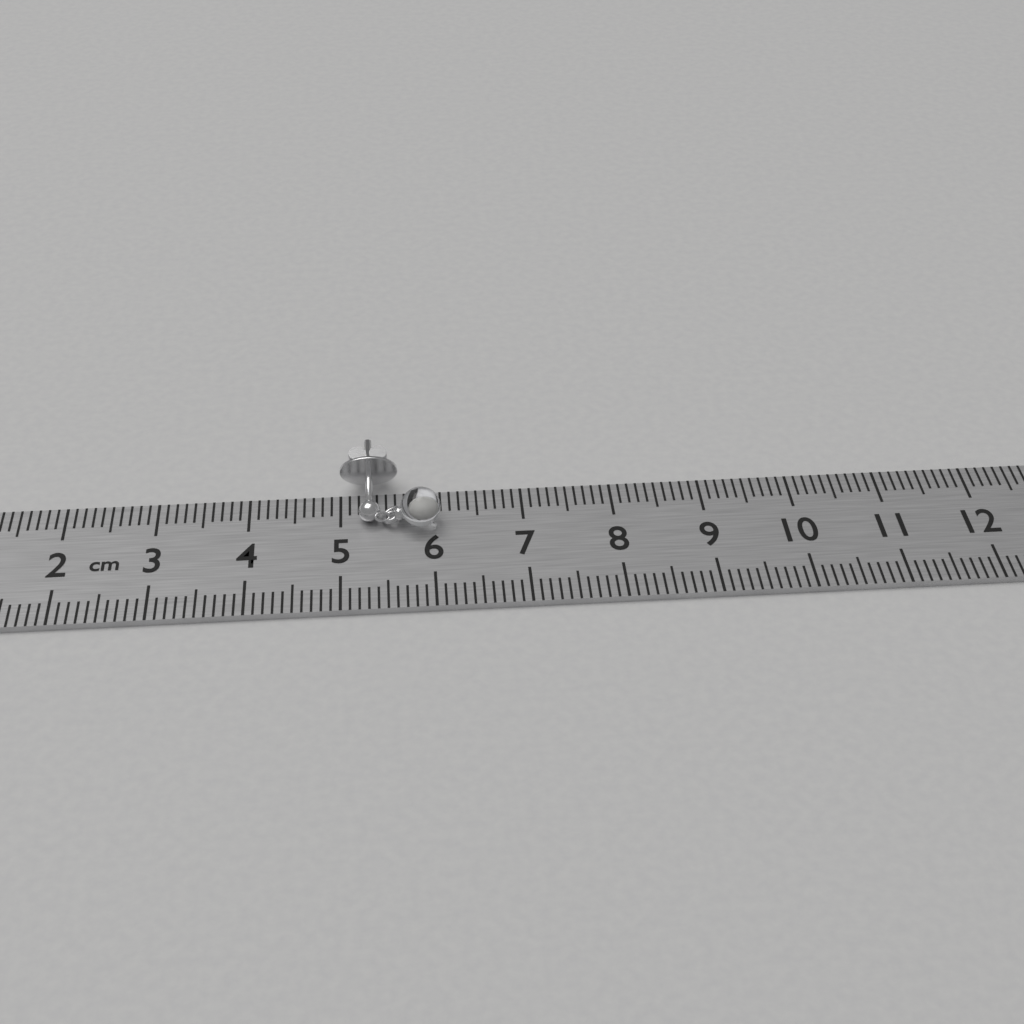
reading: 6.1 cm
